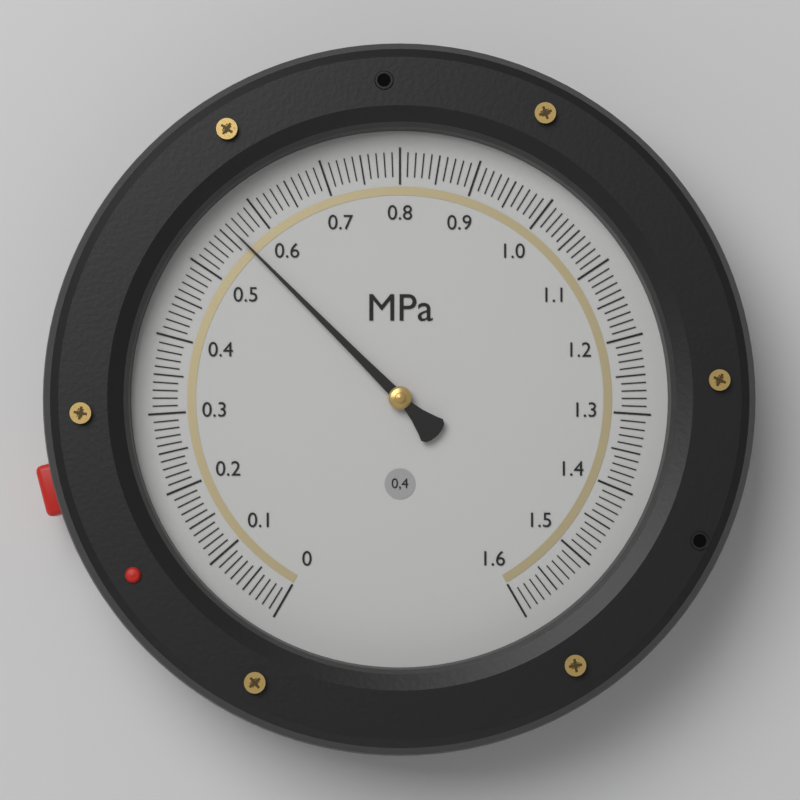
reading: 0.56 MPa
